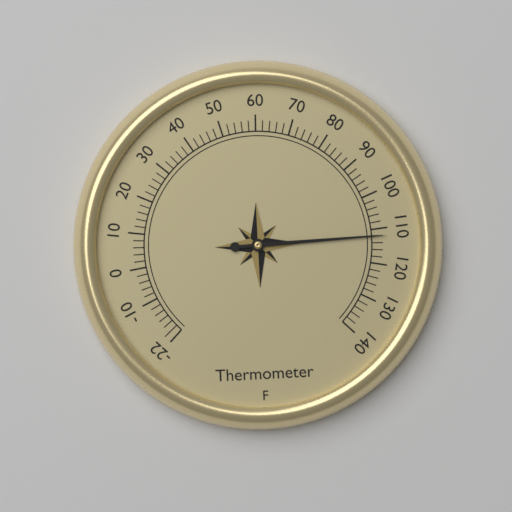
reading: 112 °F
